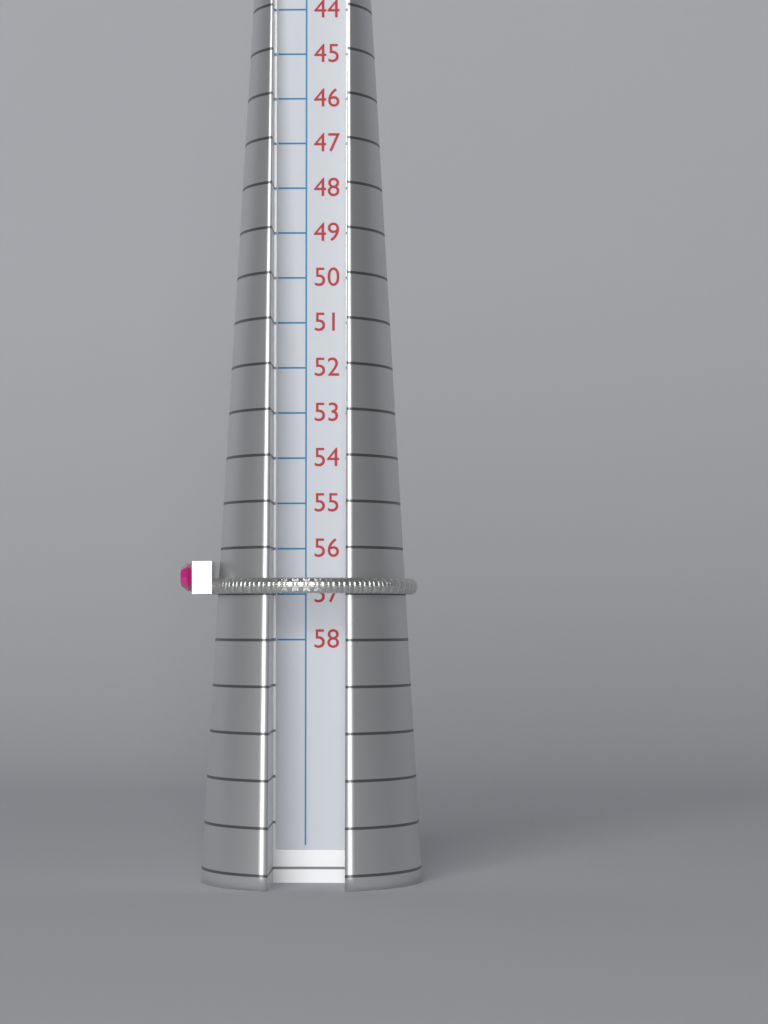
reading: 57 (no unit)
